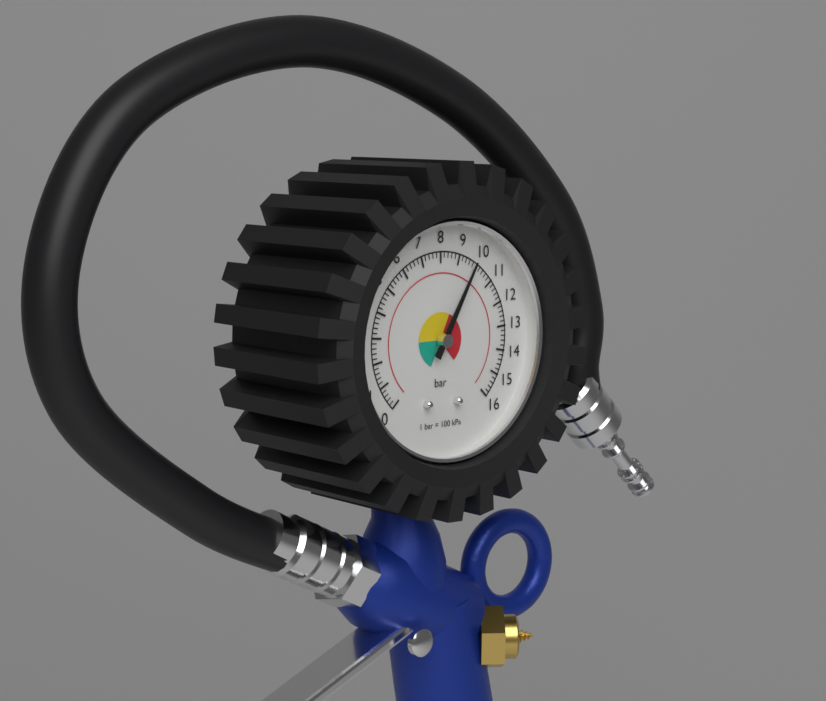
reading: 9.8 bar
